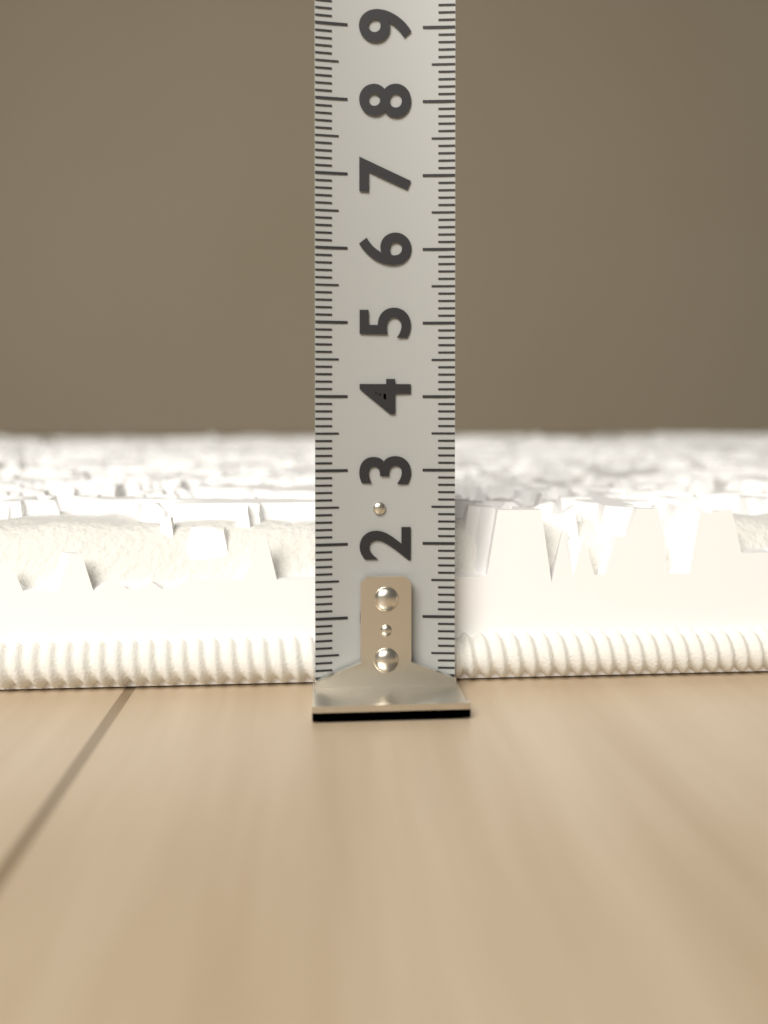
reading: 2.4 (no unit)
